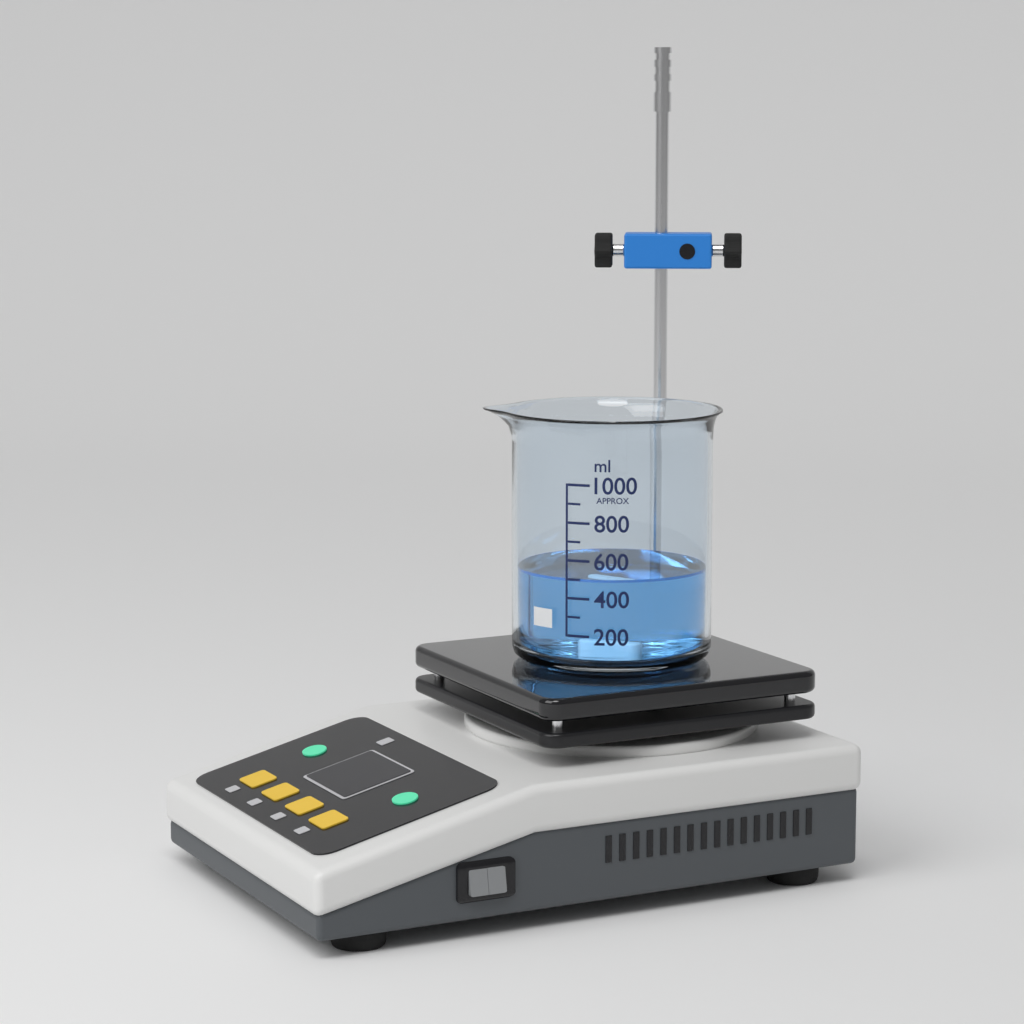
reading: 500 ml
